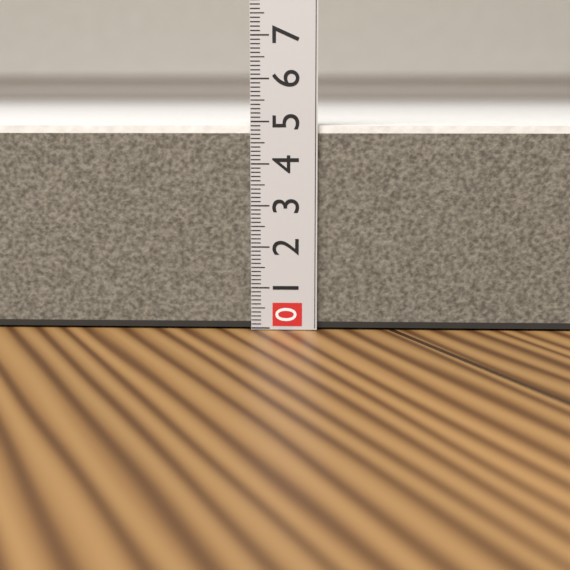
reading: 4.9 (no unit)
